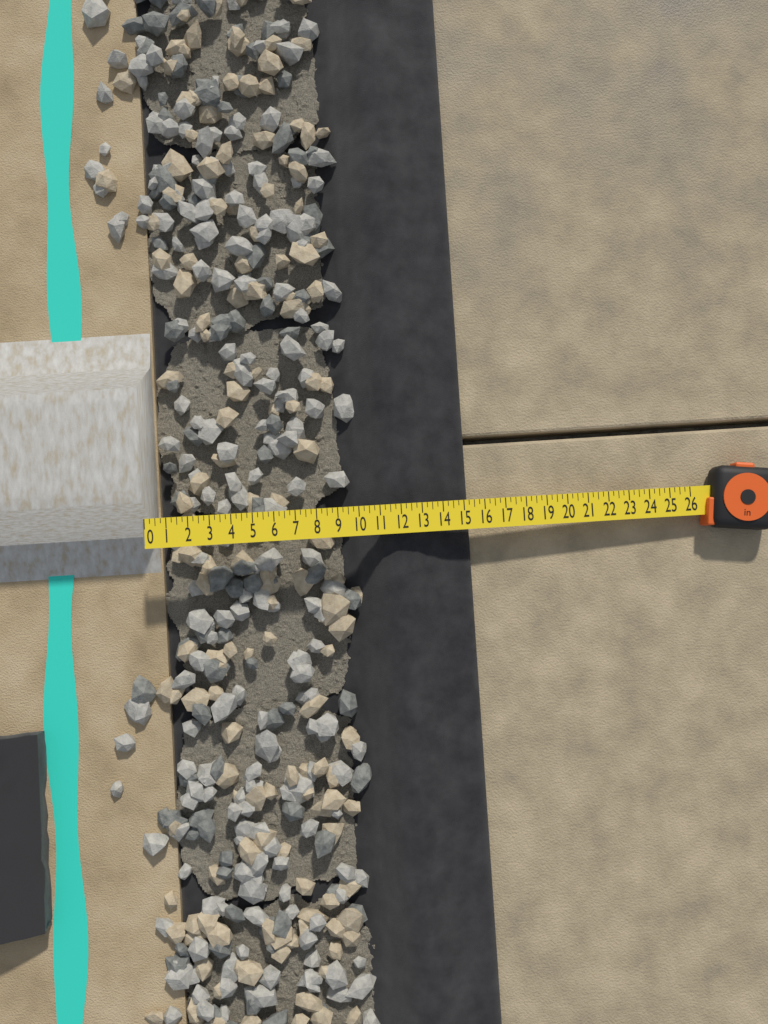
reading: 15.25 in
